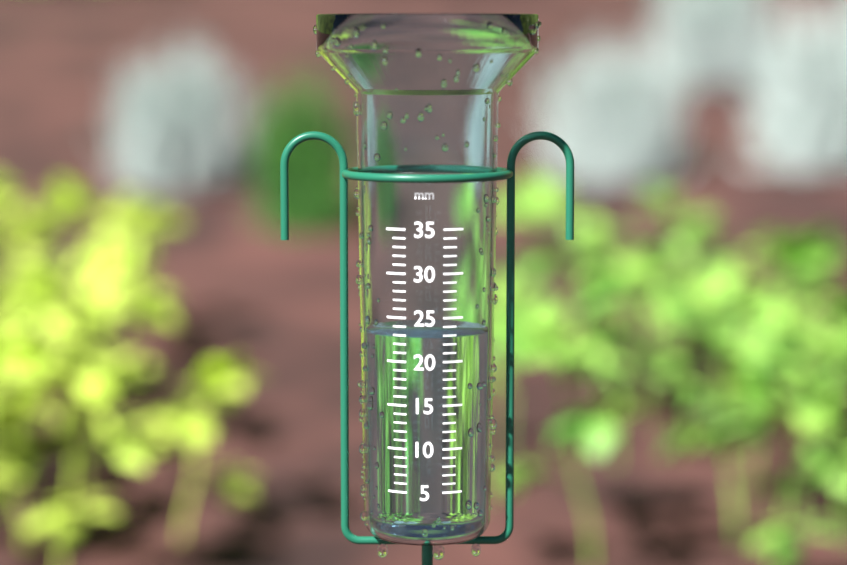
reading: 23 mm
